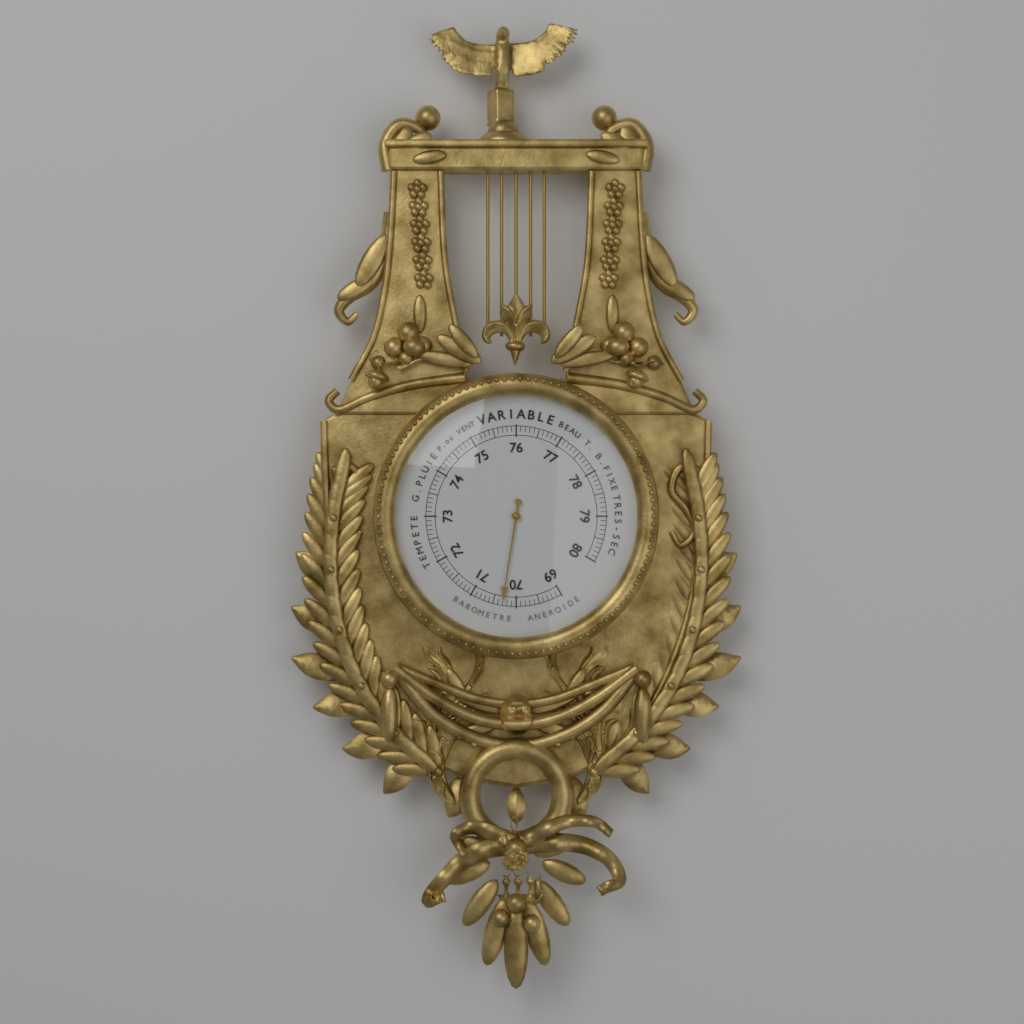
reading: 70.3 (no unit)
